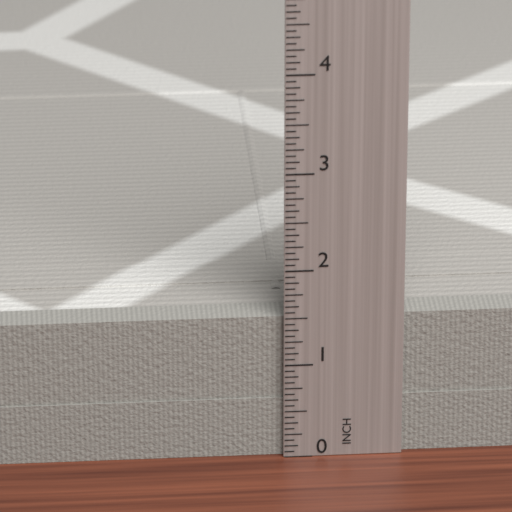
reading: 1.5000 in
